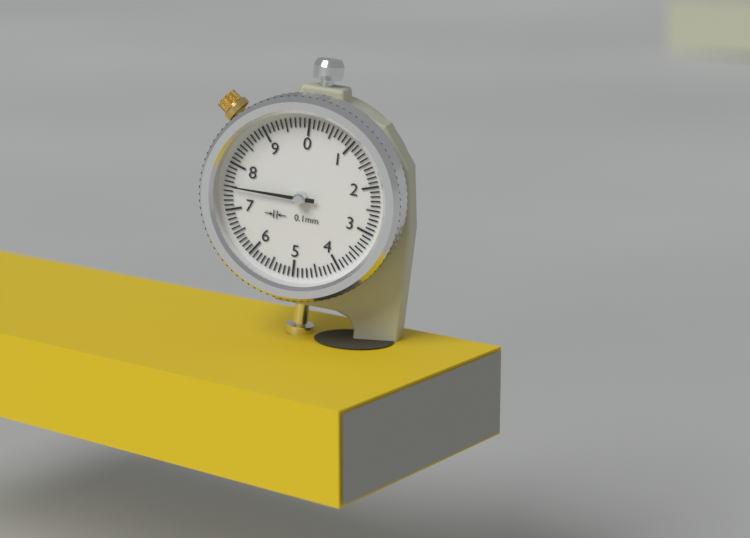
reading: 7.5 mm
